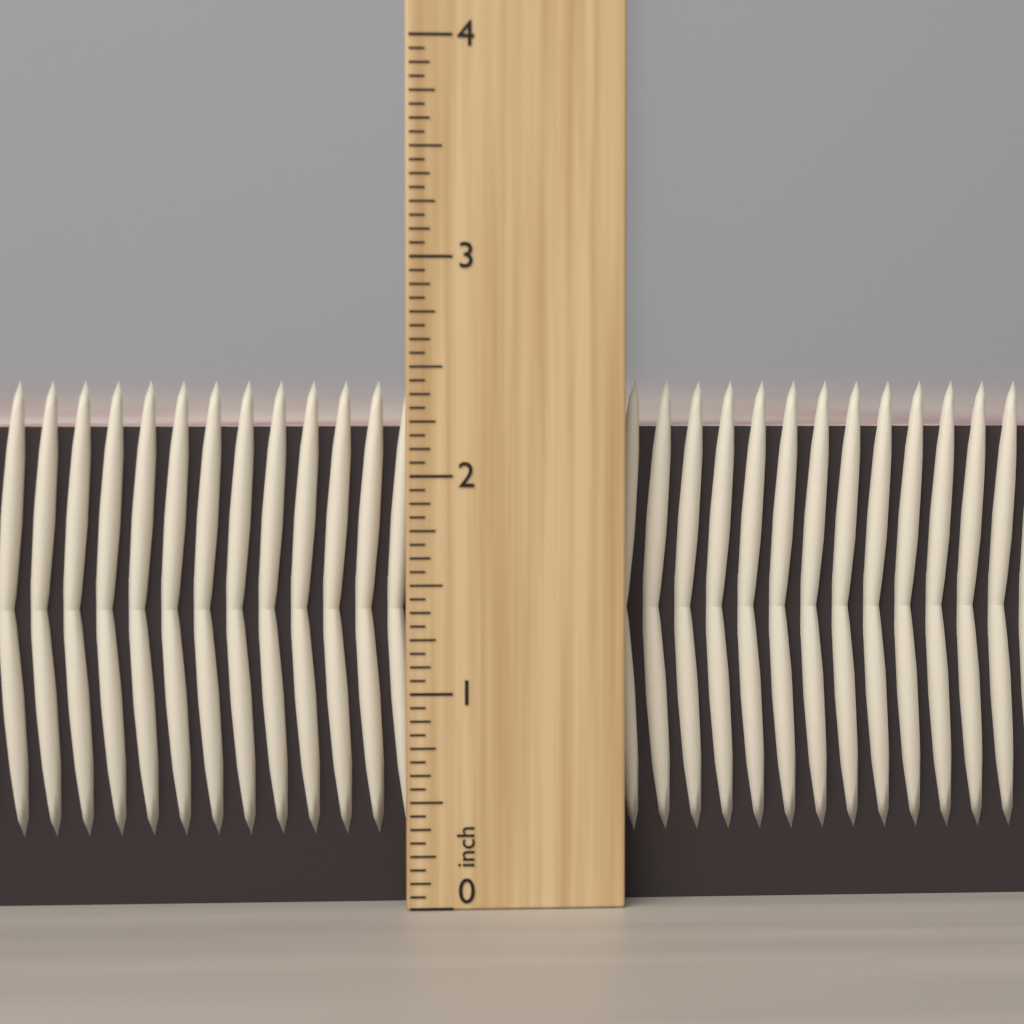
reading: 2.4375 inch
